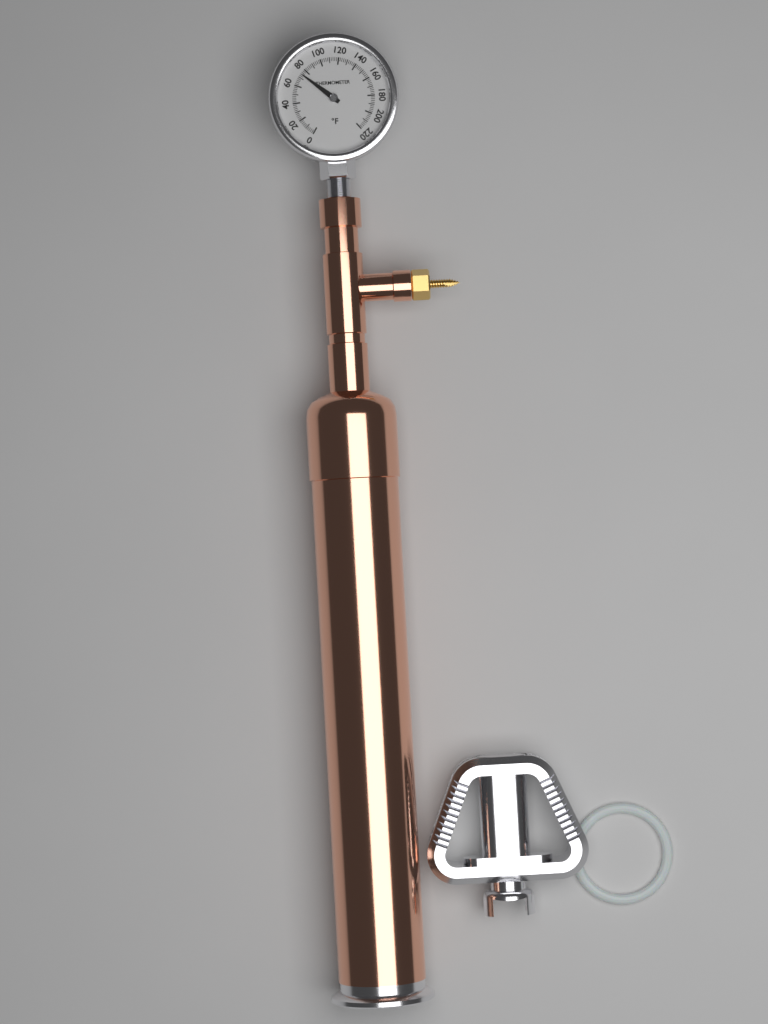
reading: 74 °F
